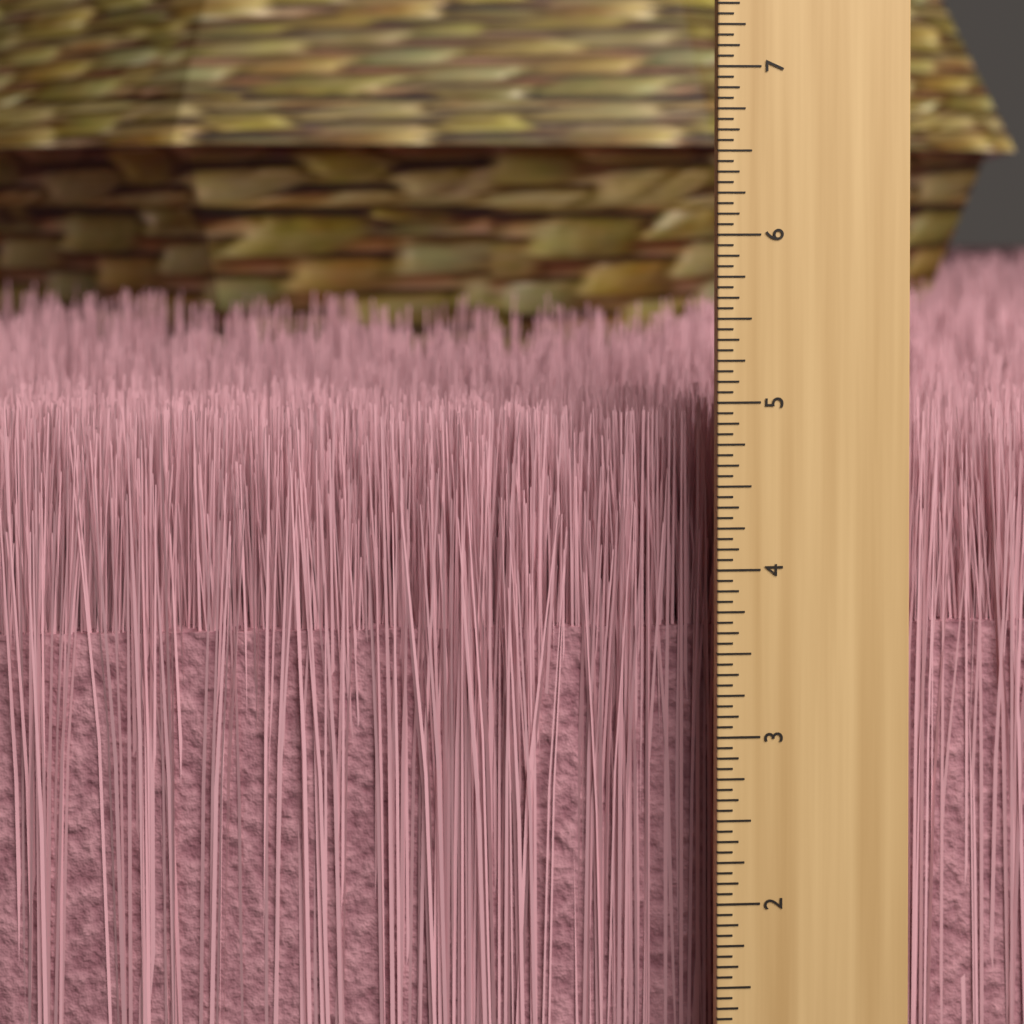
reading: 4.8750 inch
